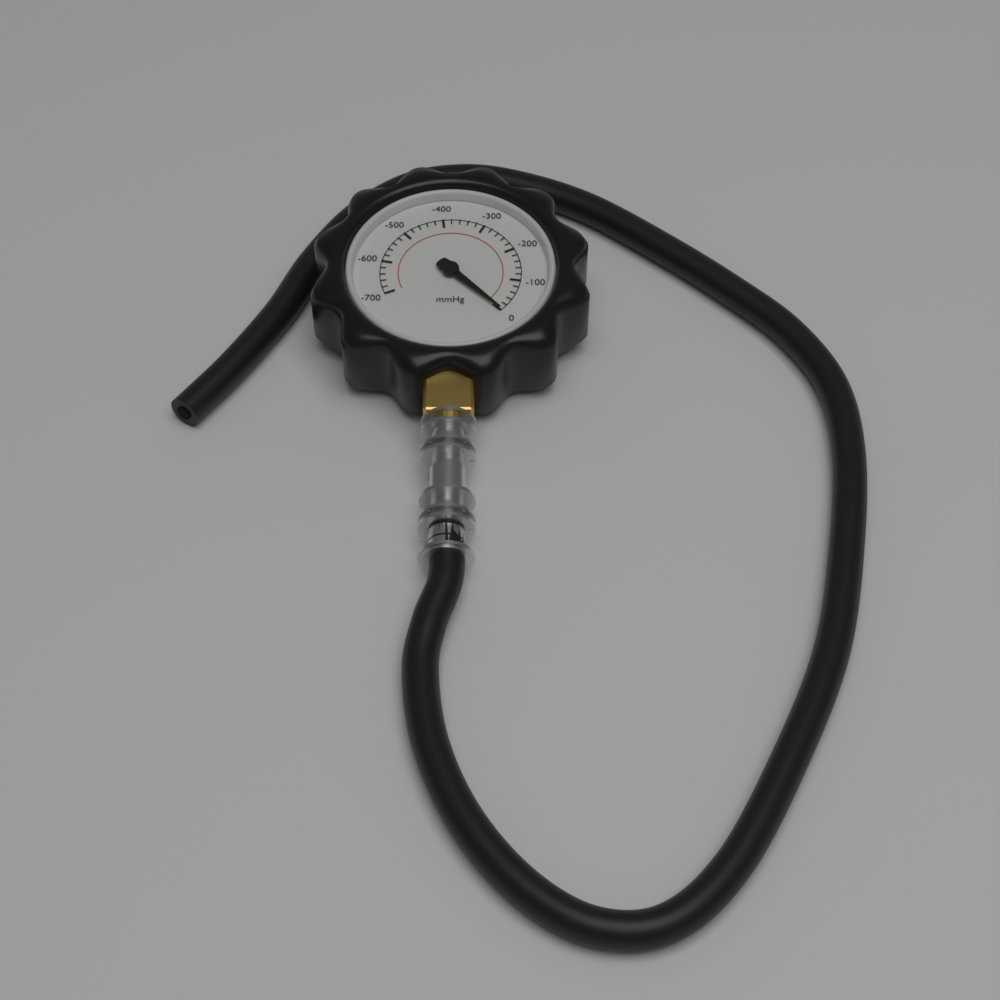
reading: 0 mmHg
